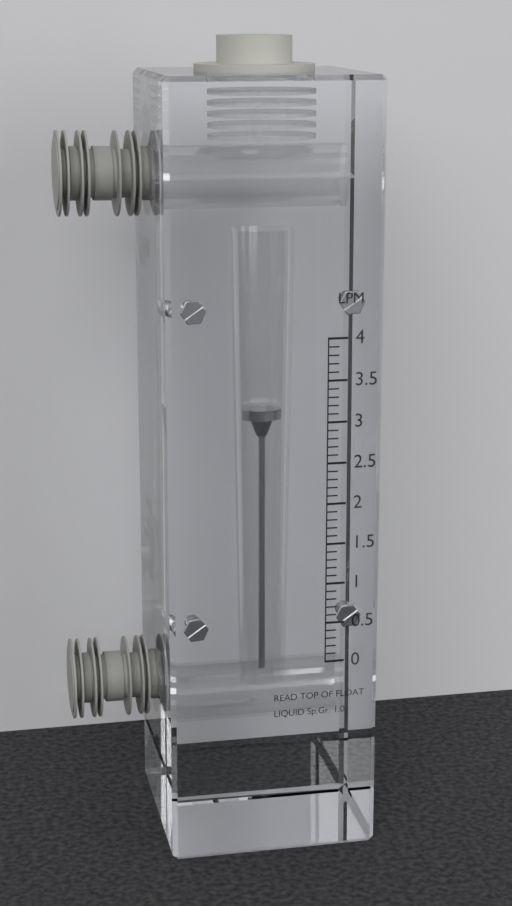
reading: 3.0 LPM
